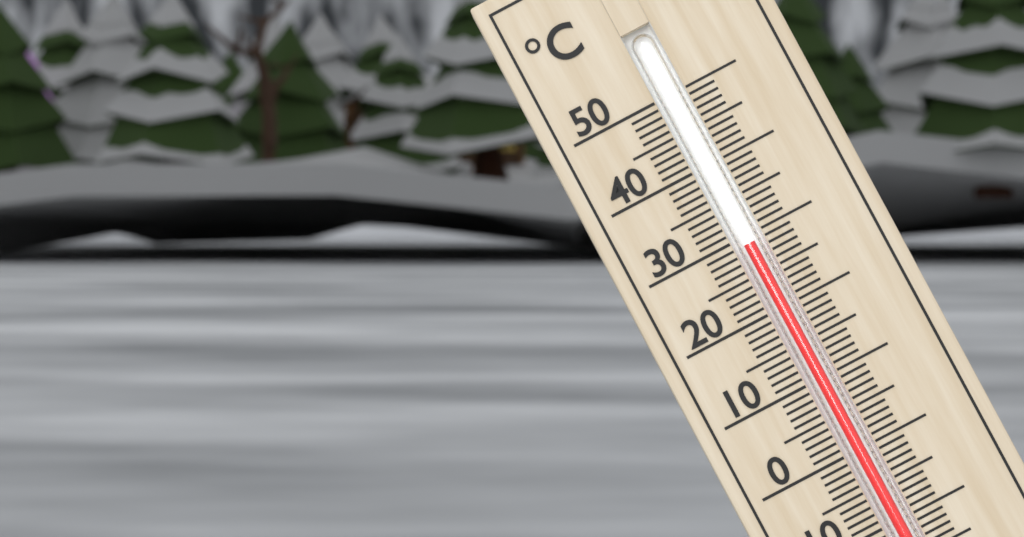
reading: 29 °C
